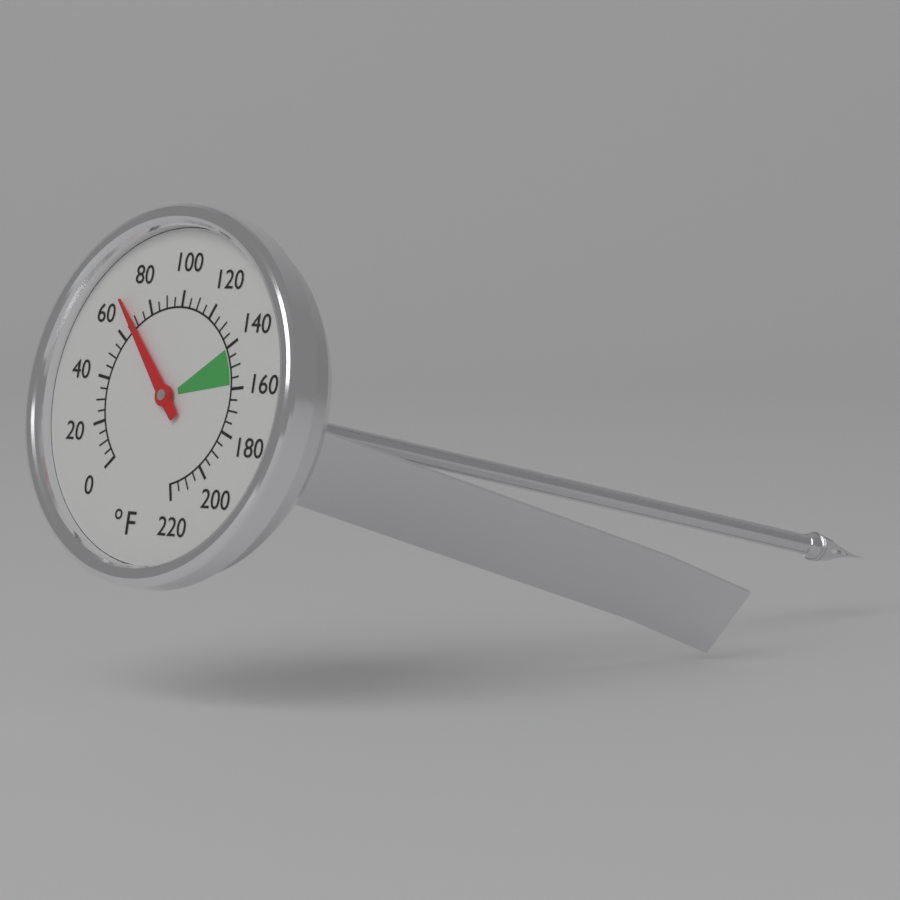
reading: 68 °F
